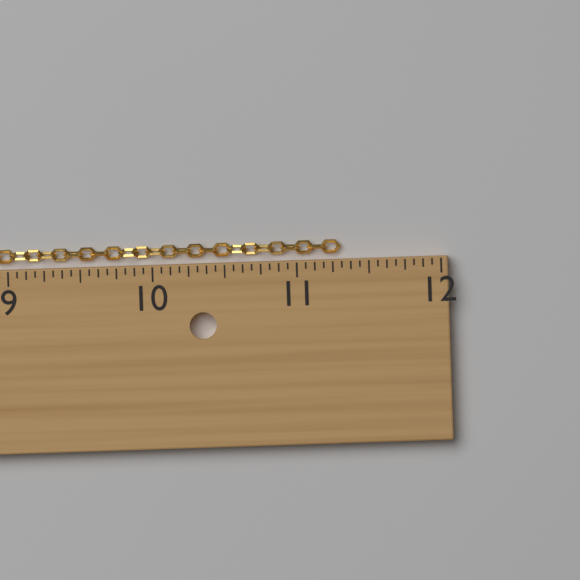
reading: 11.3125 in
